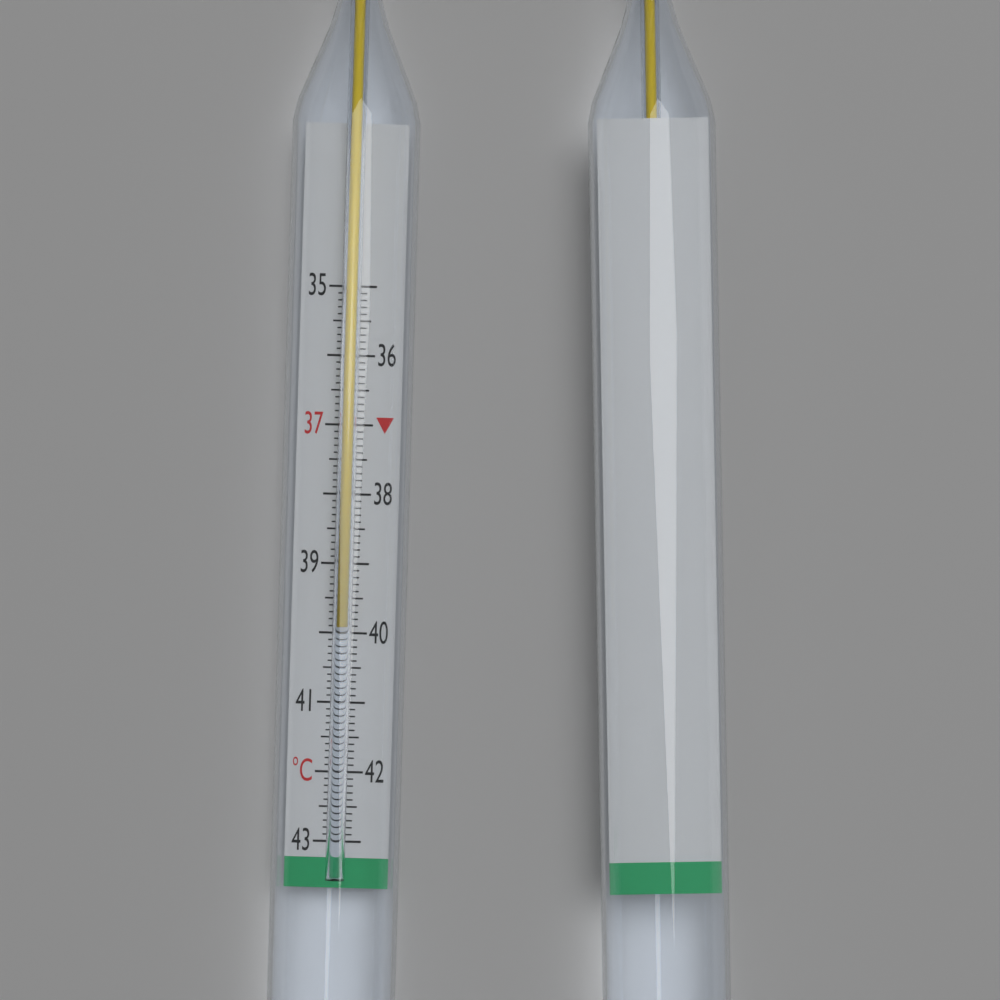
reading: 39.9 °C
